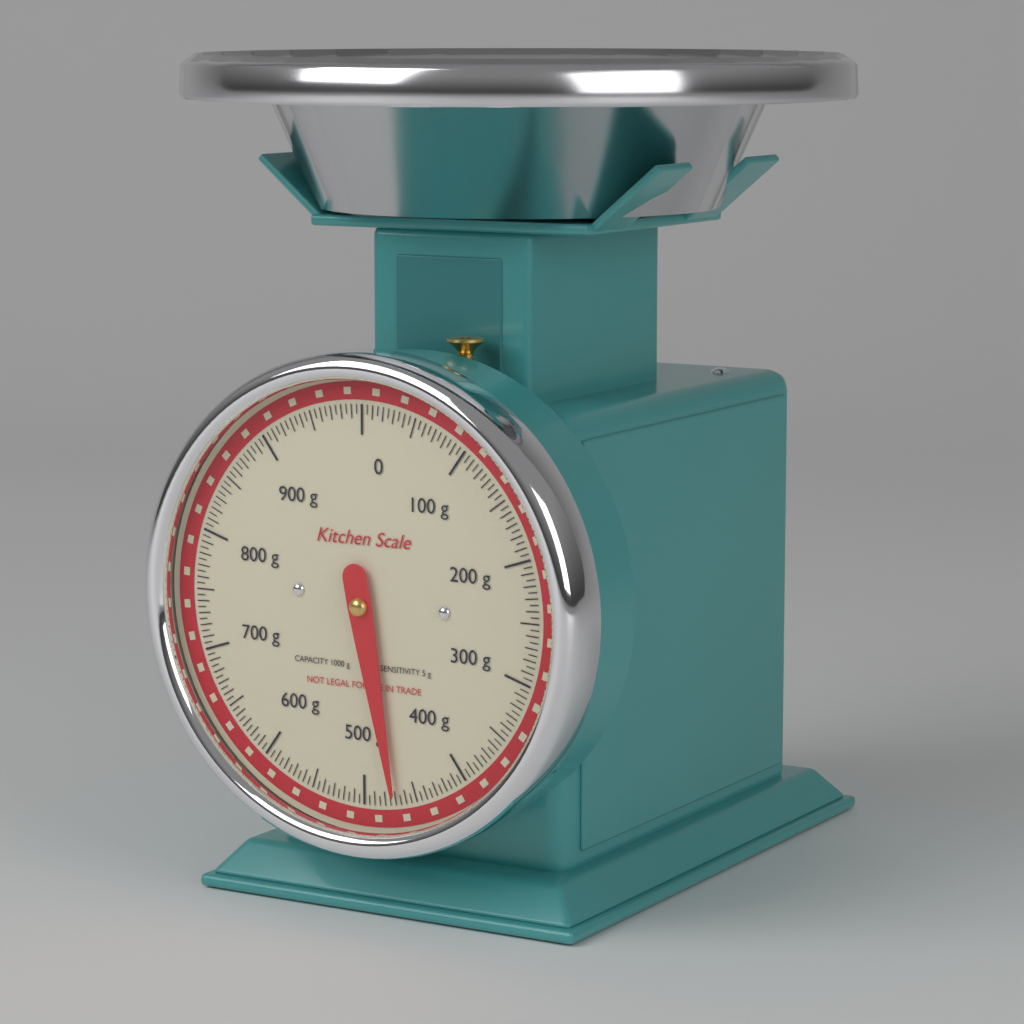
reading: 470 g
